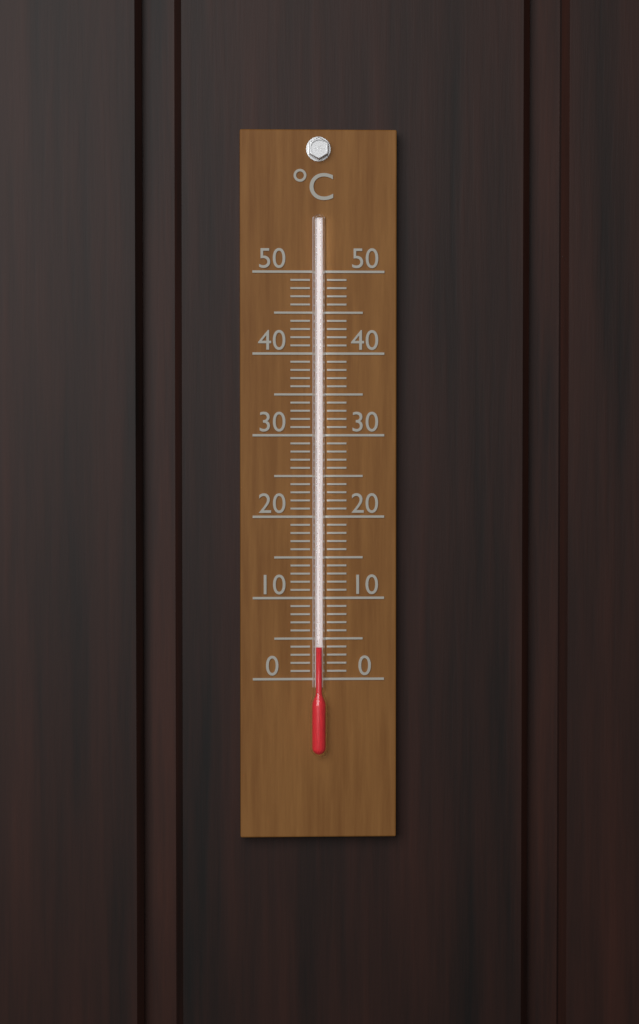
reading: 4 °C
